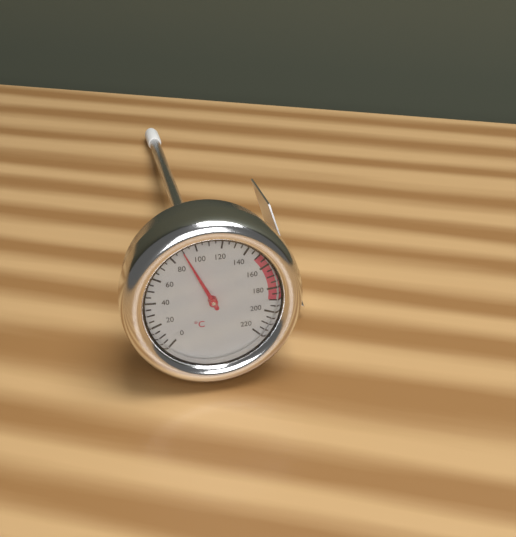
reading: 90 °C
